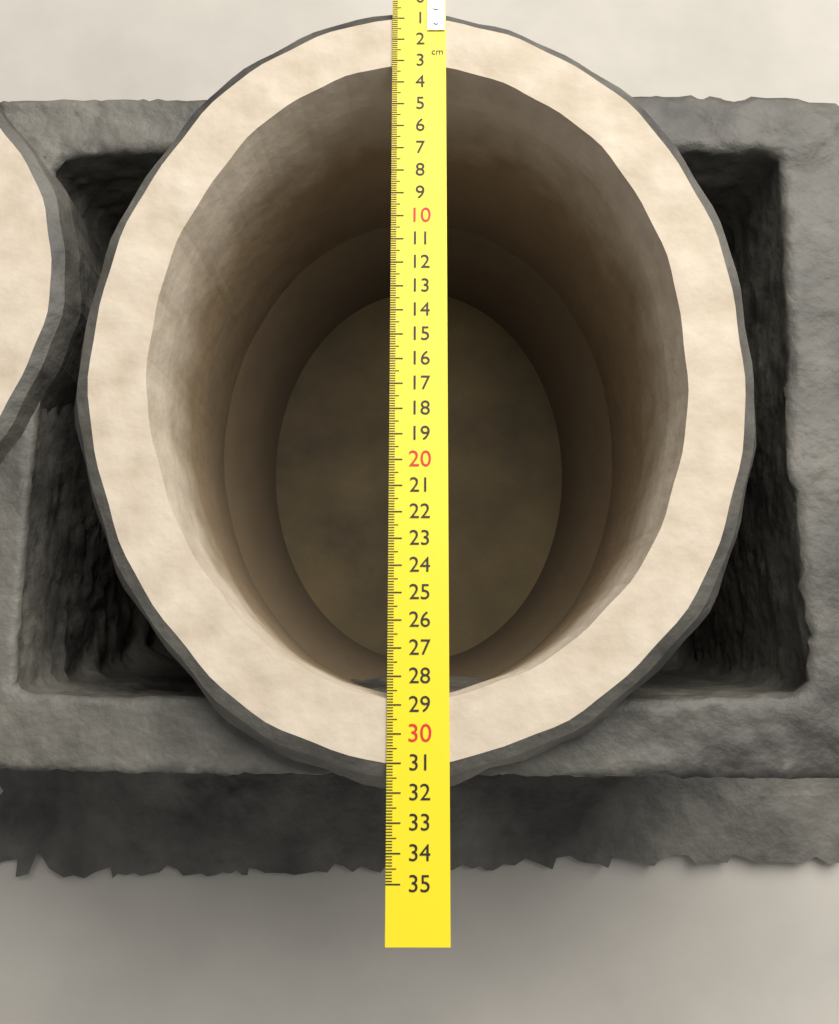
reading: 32.0 cm
